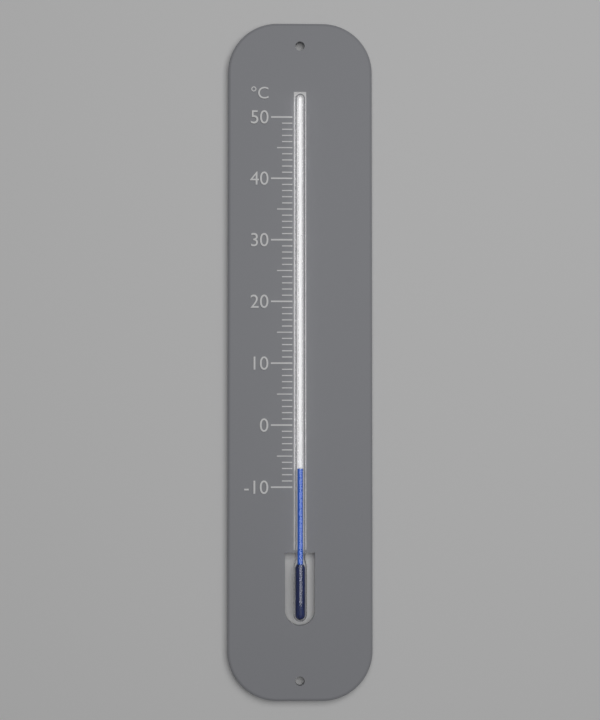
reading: -7 °C
